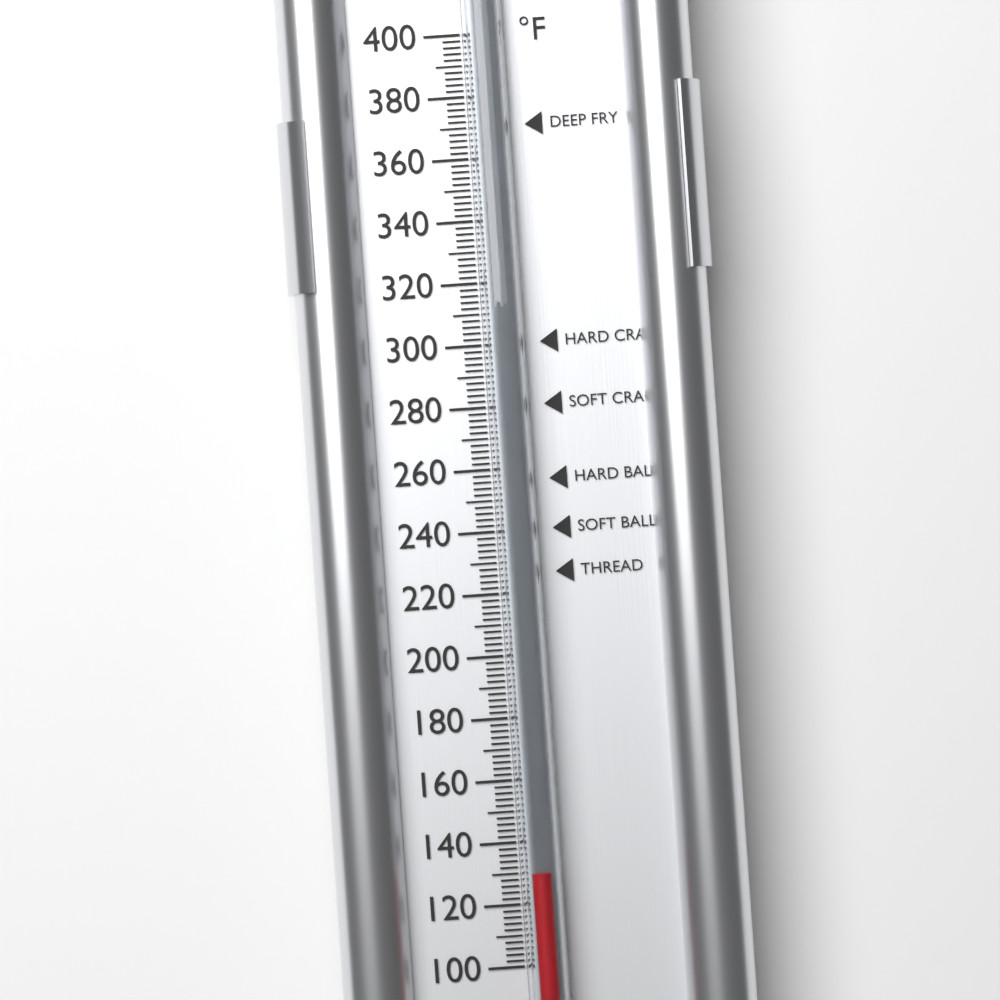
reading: 130 °F
